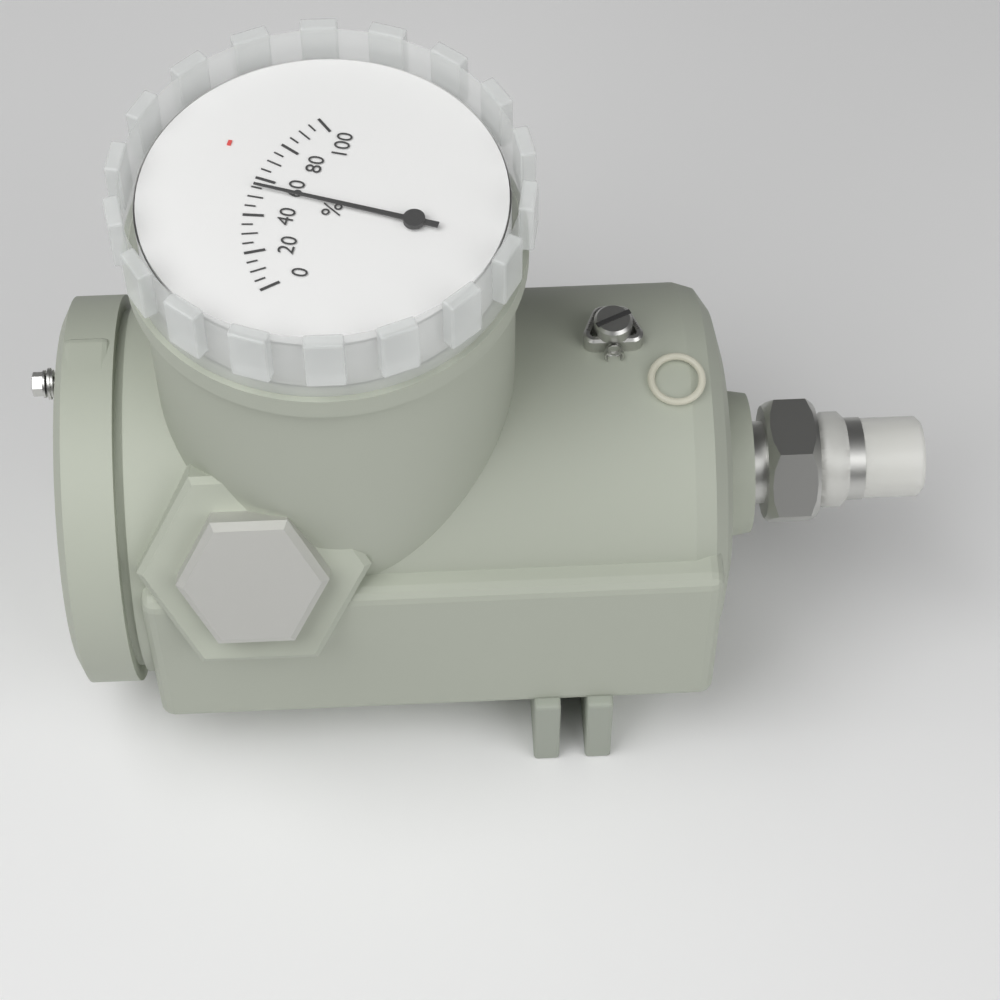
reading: 55 %
